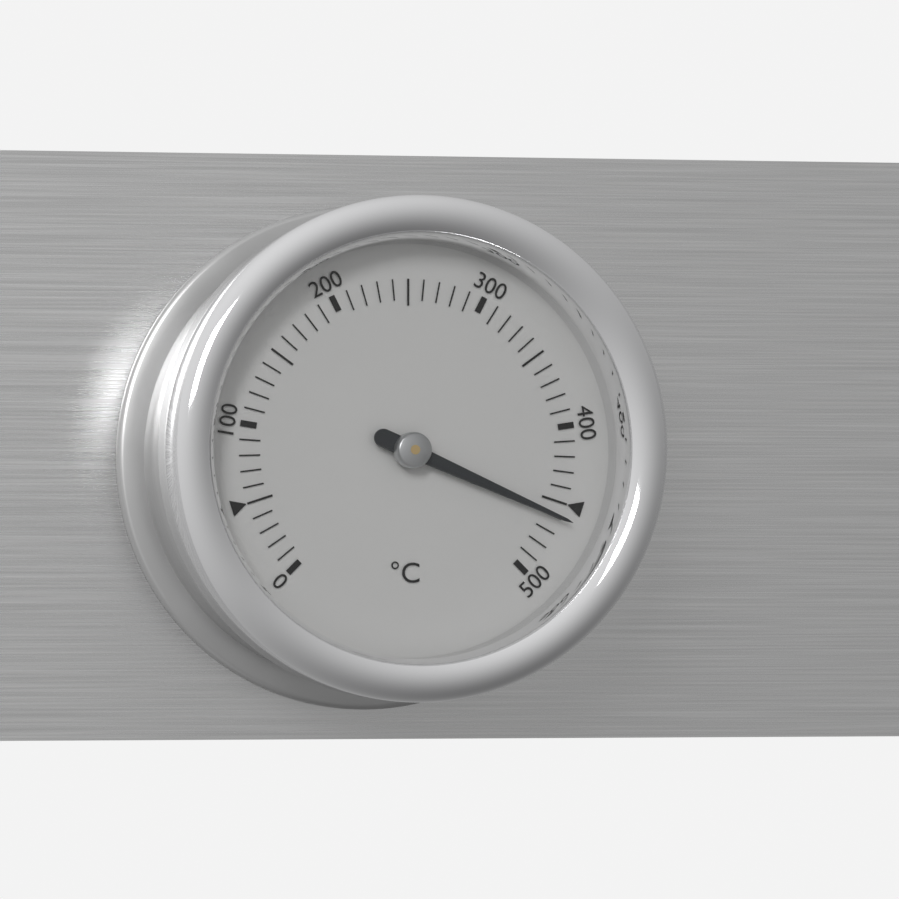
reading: 460 °C
